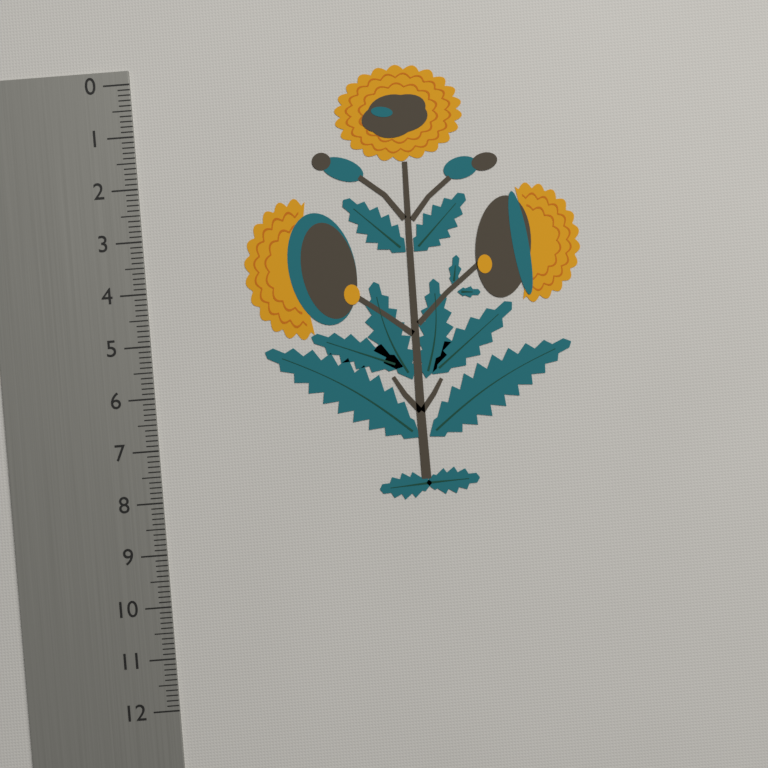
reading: 8.3 (no unit)
